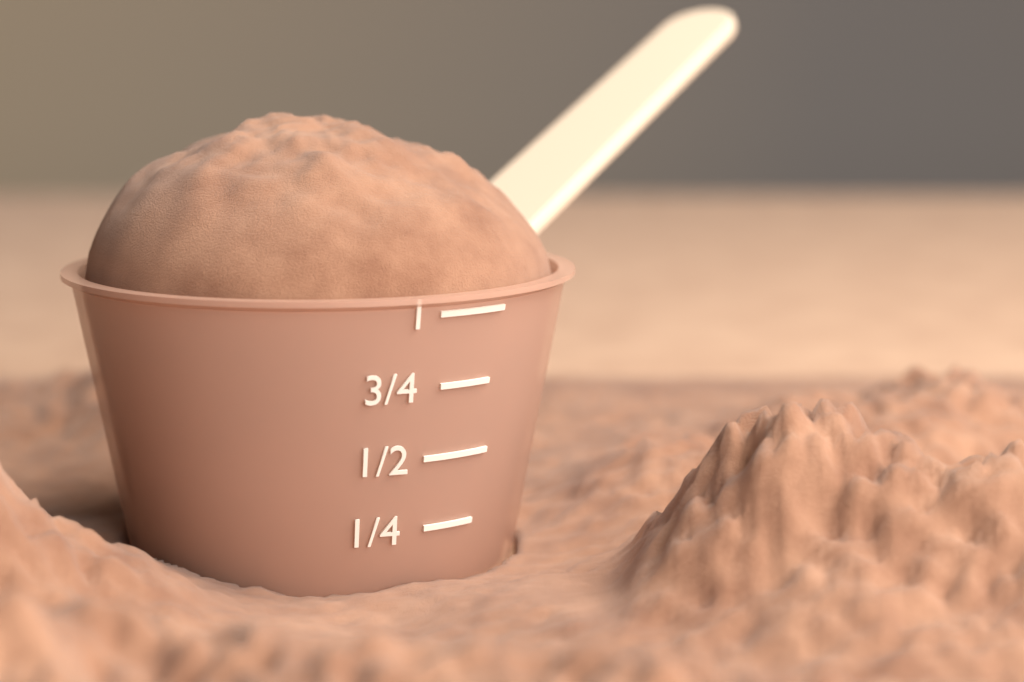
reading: 1.00 (no unit)
